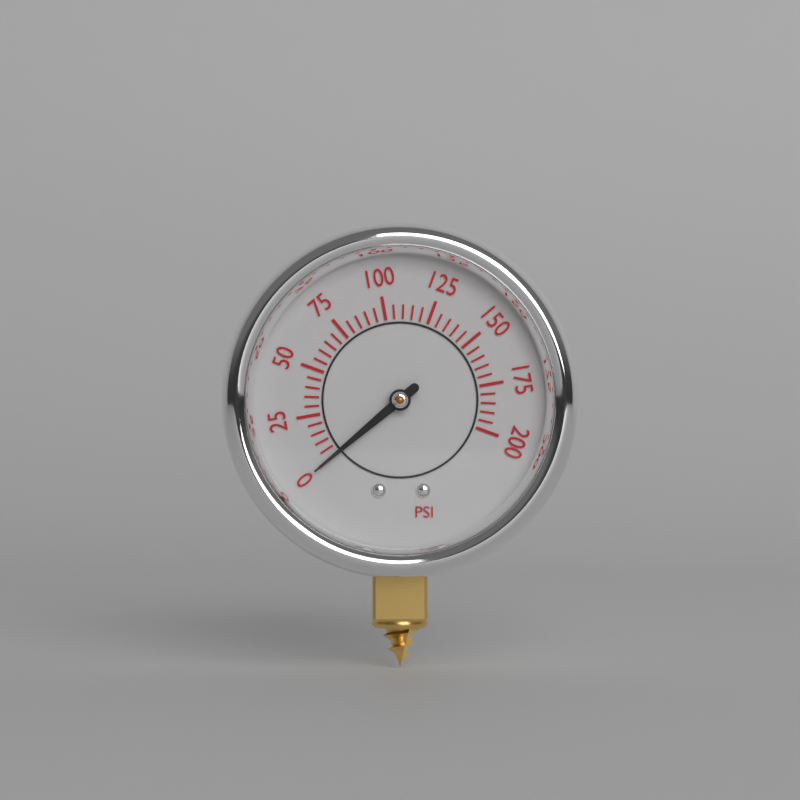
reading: 0 psi
